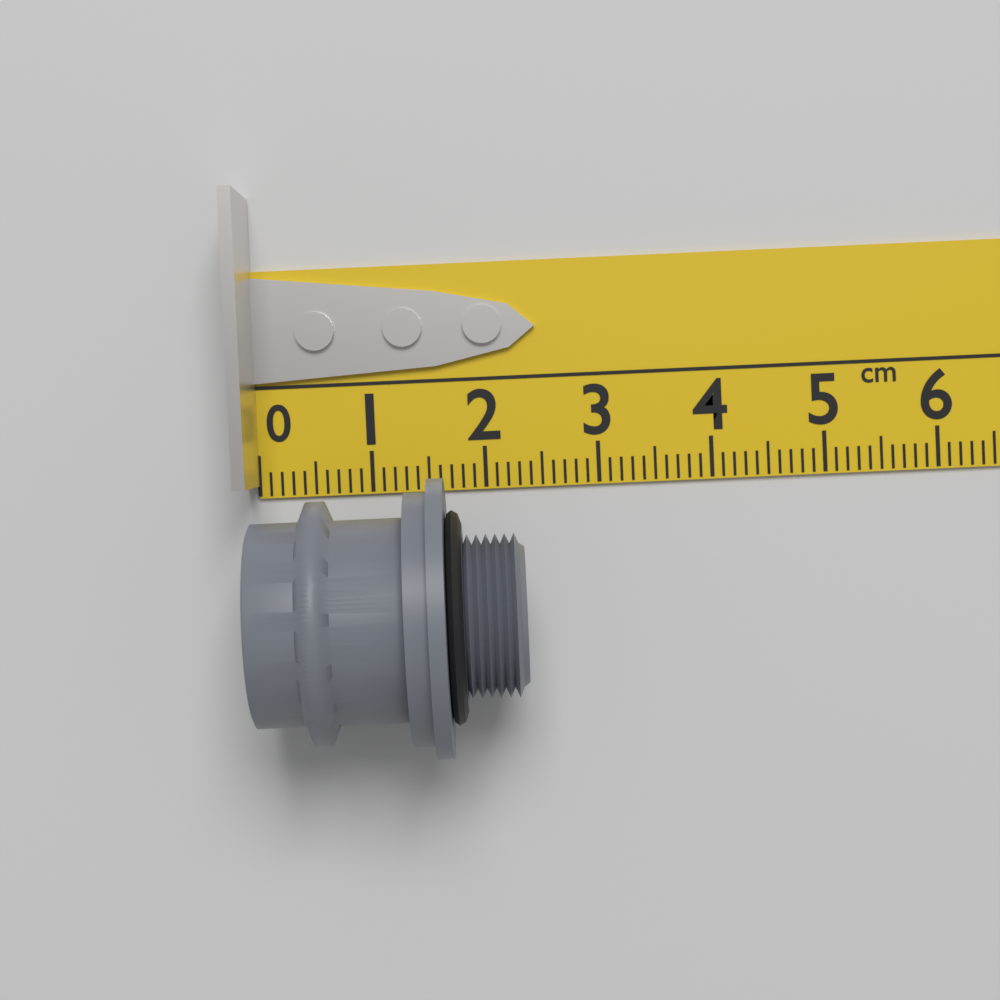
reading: 2.3 cm
